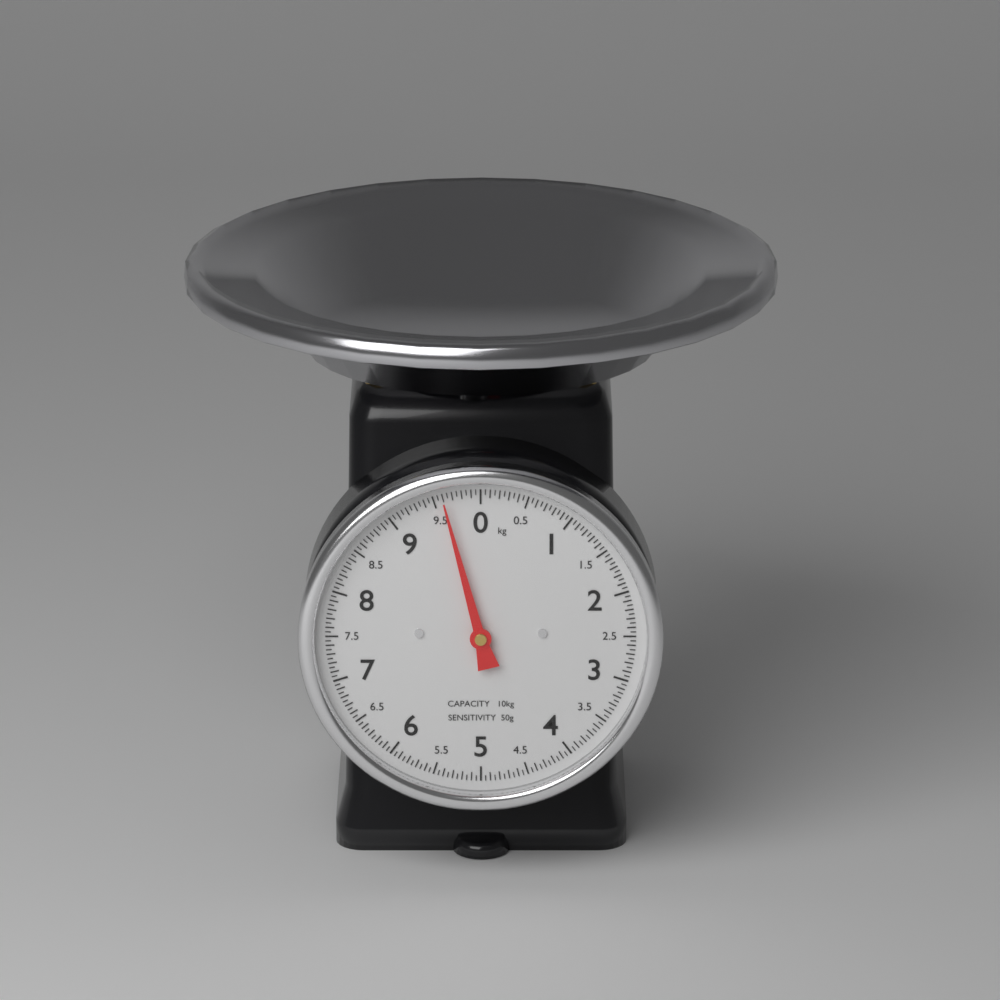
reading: 9.60 kg
